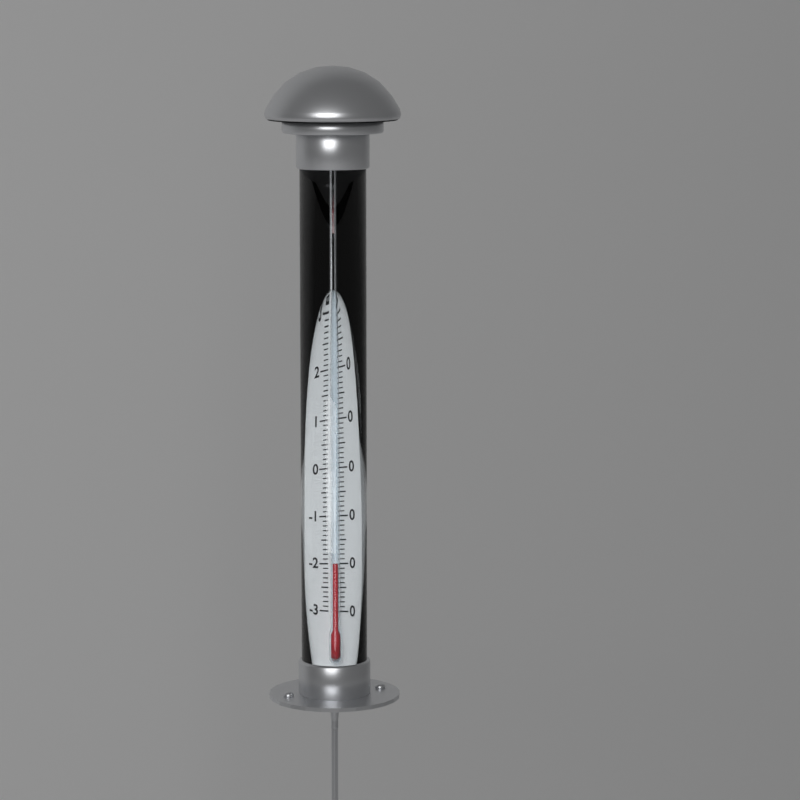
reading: -20 °C
